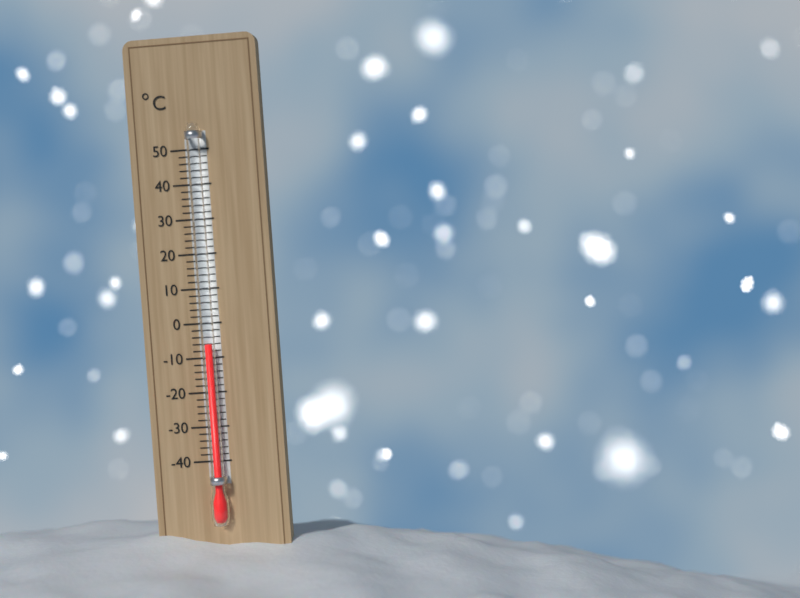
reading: -6 °C
